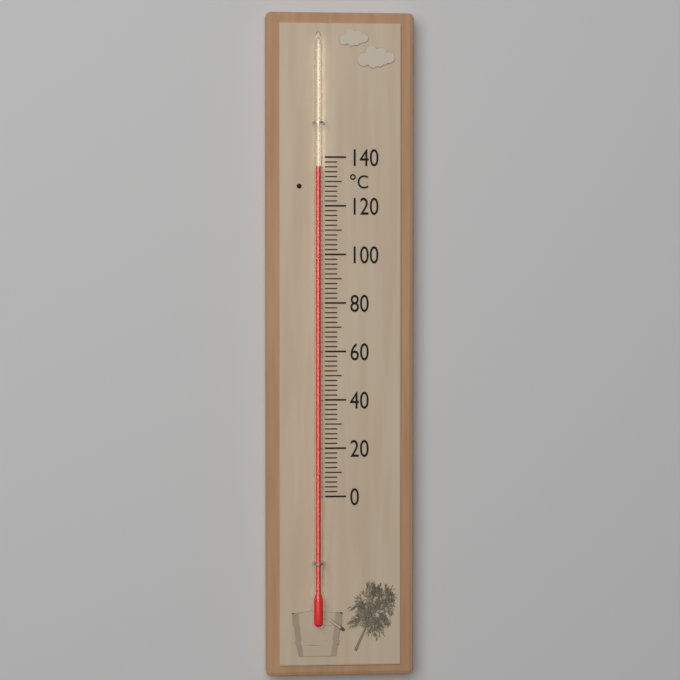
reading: 136 °C
